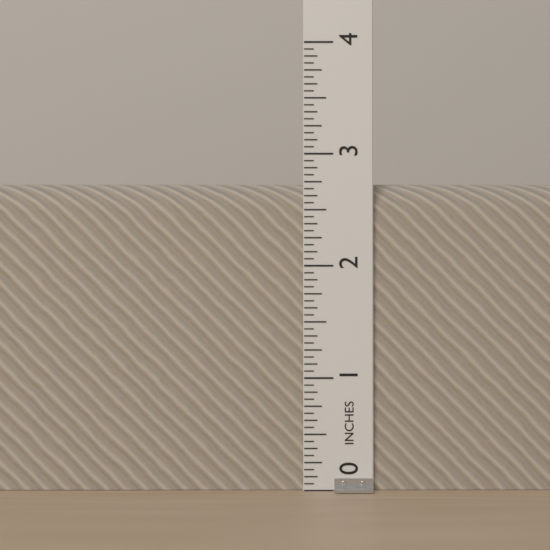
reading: 2.7500 in
